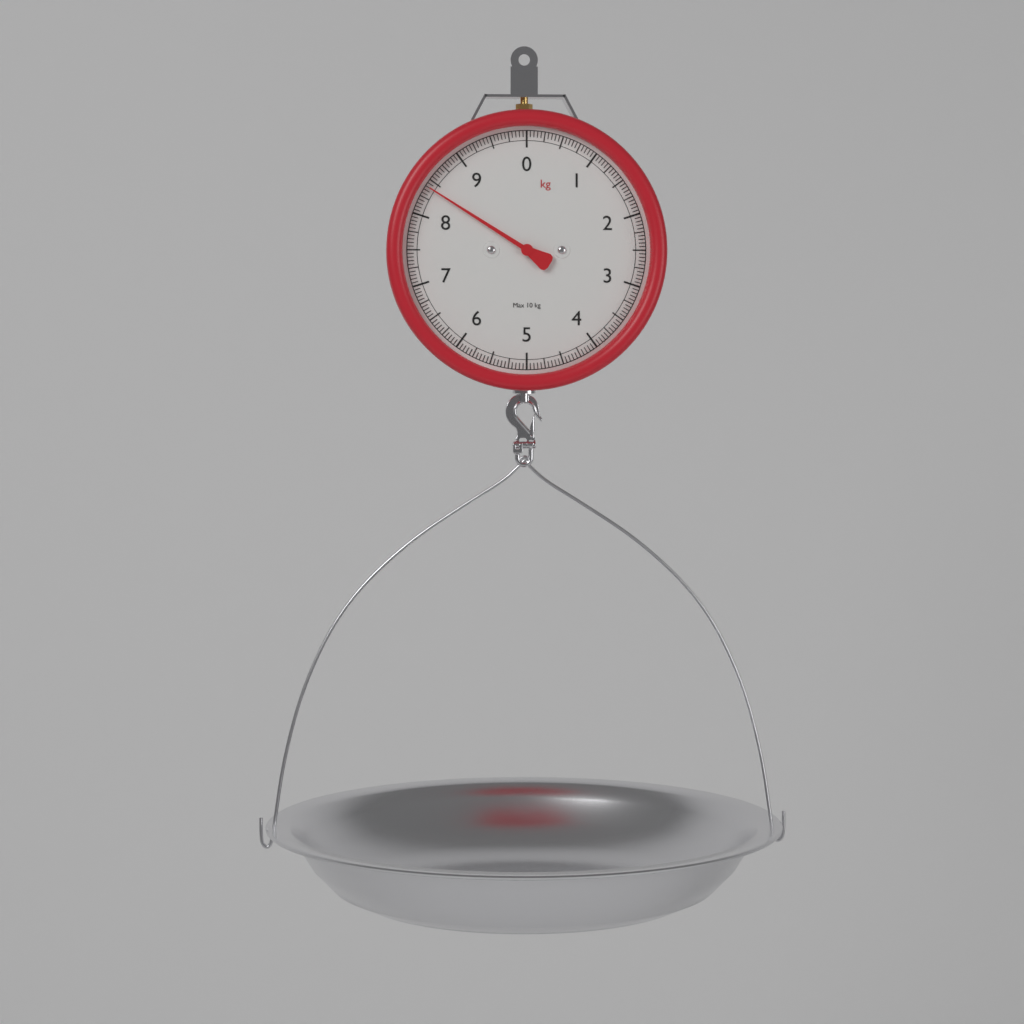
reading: 8.40 kg
